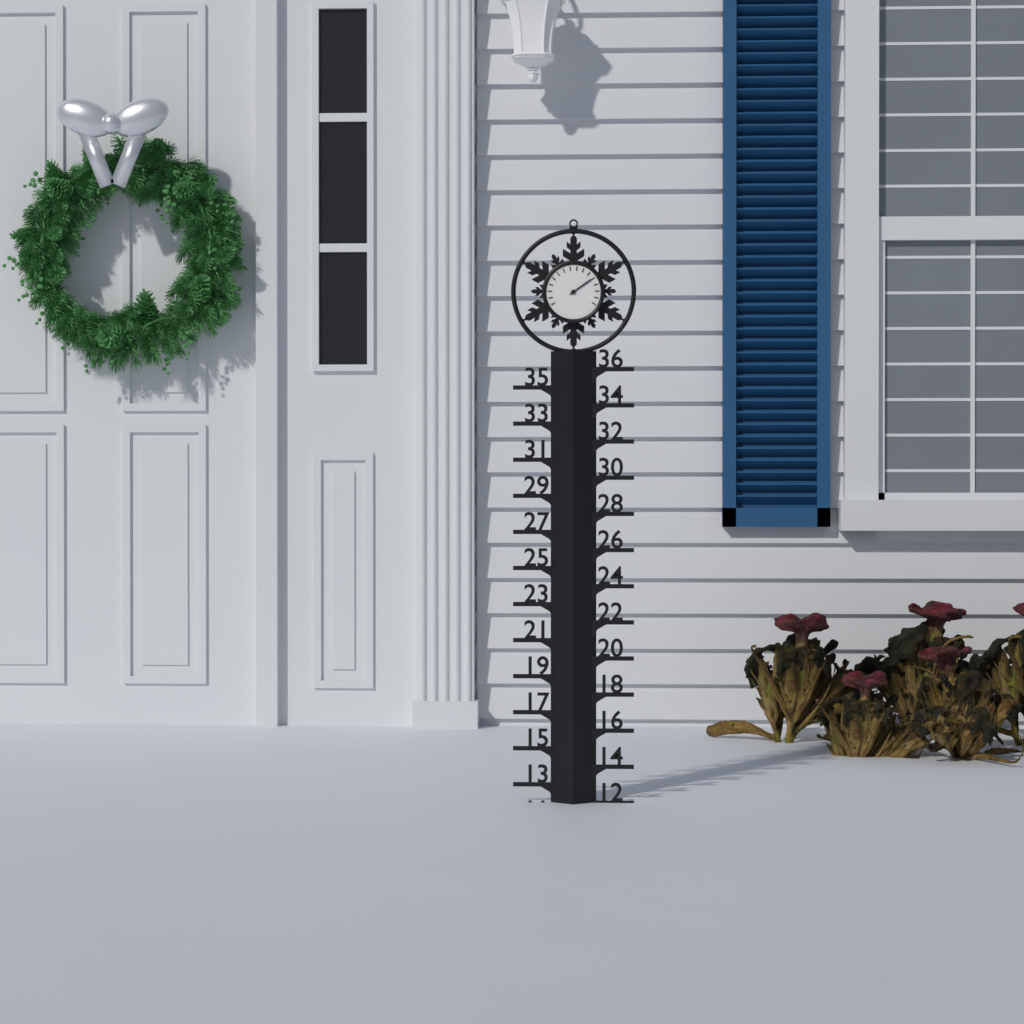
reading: 12 (no unit)
